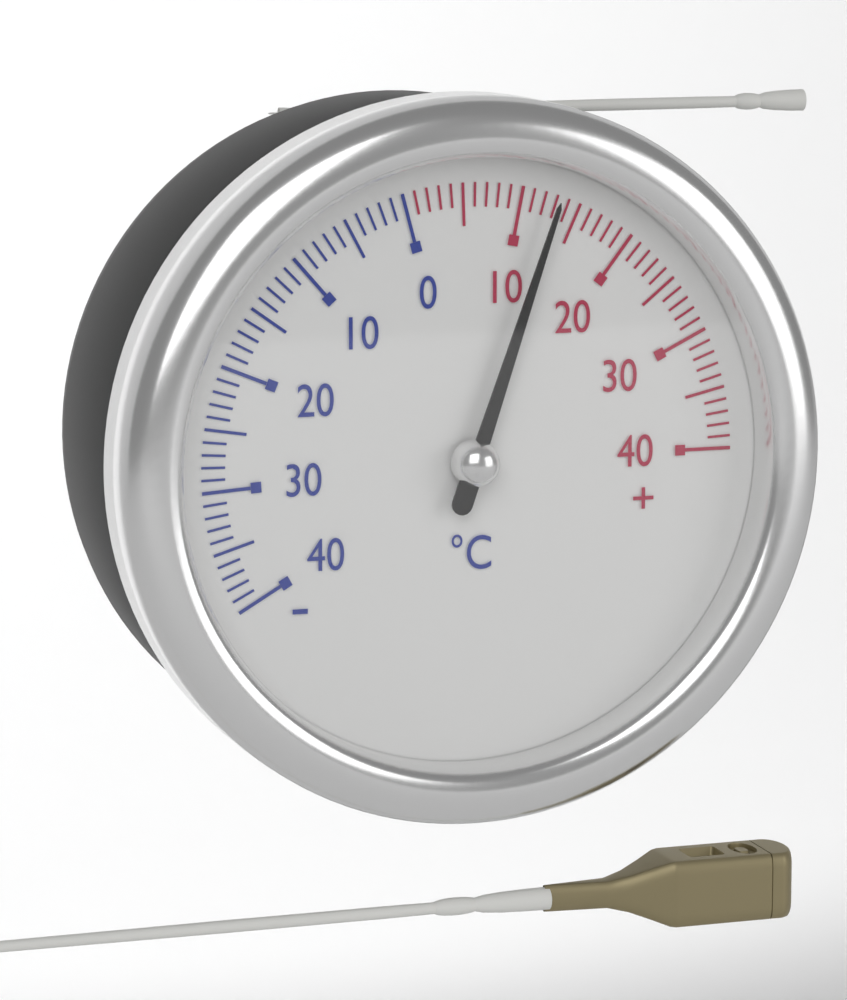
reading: 13 °C
